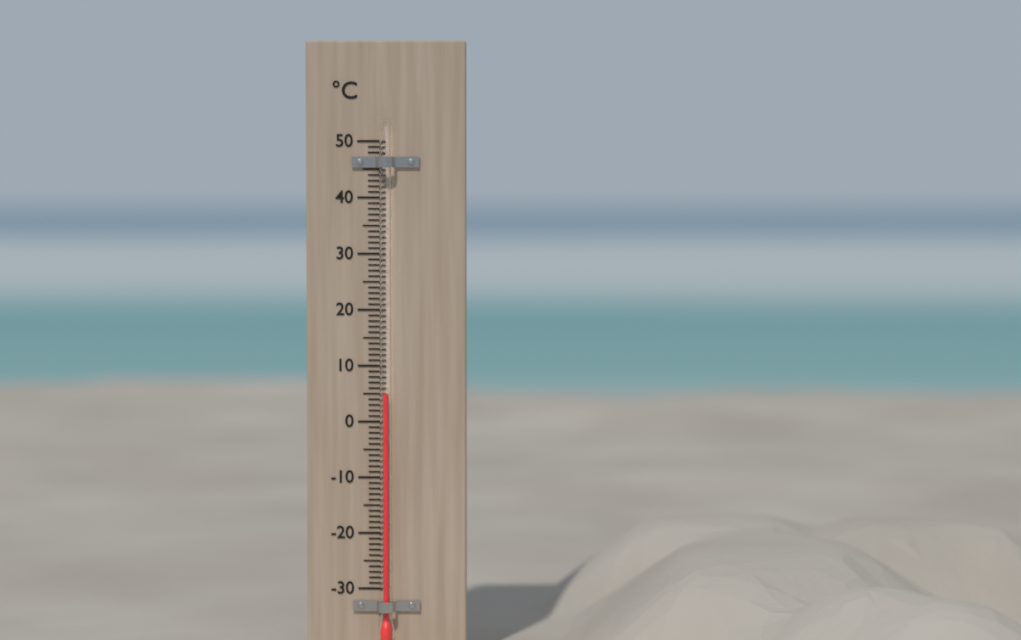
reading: 5 °C
